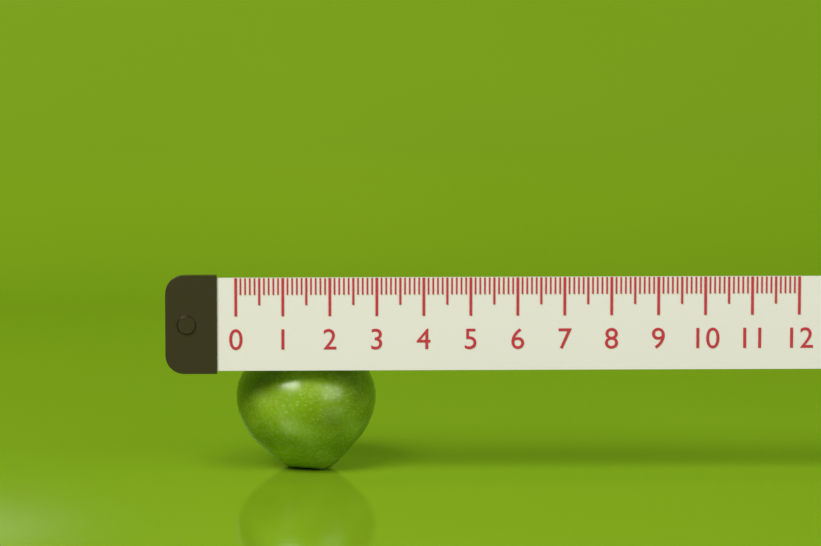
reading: 3.0 (no unit)
